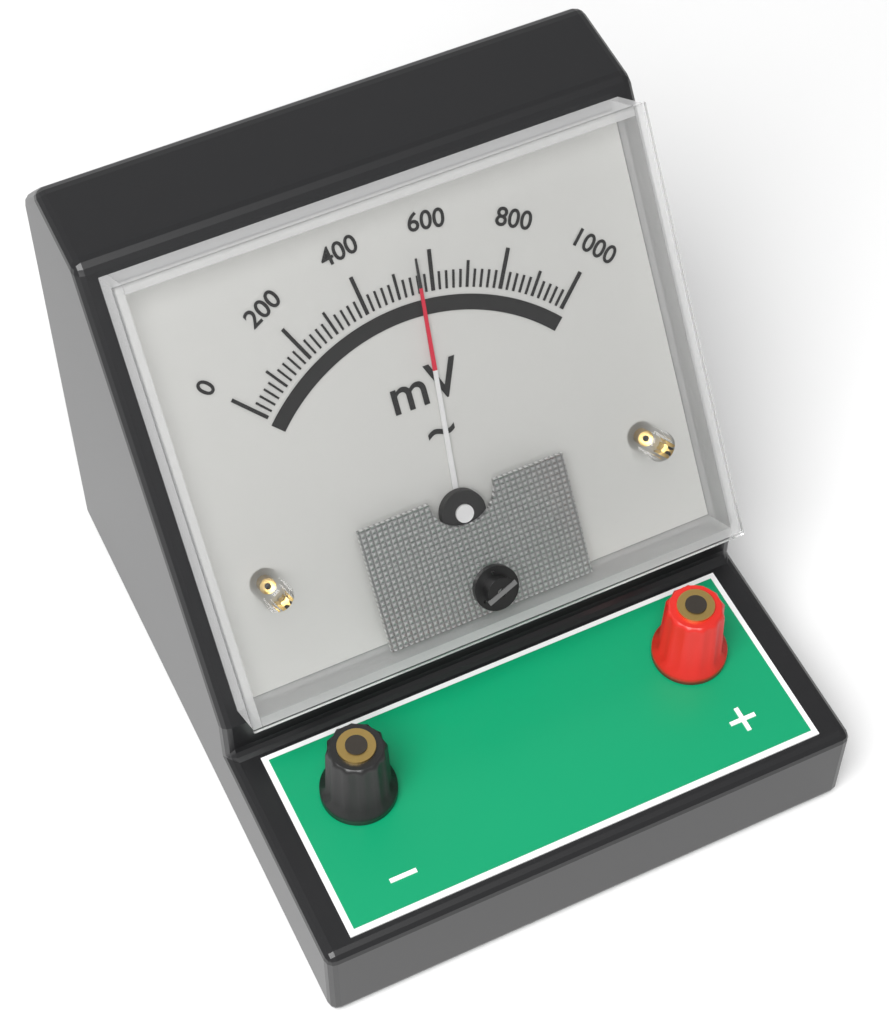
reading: 560 mV
